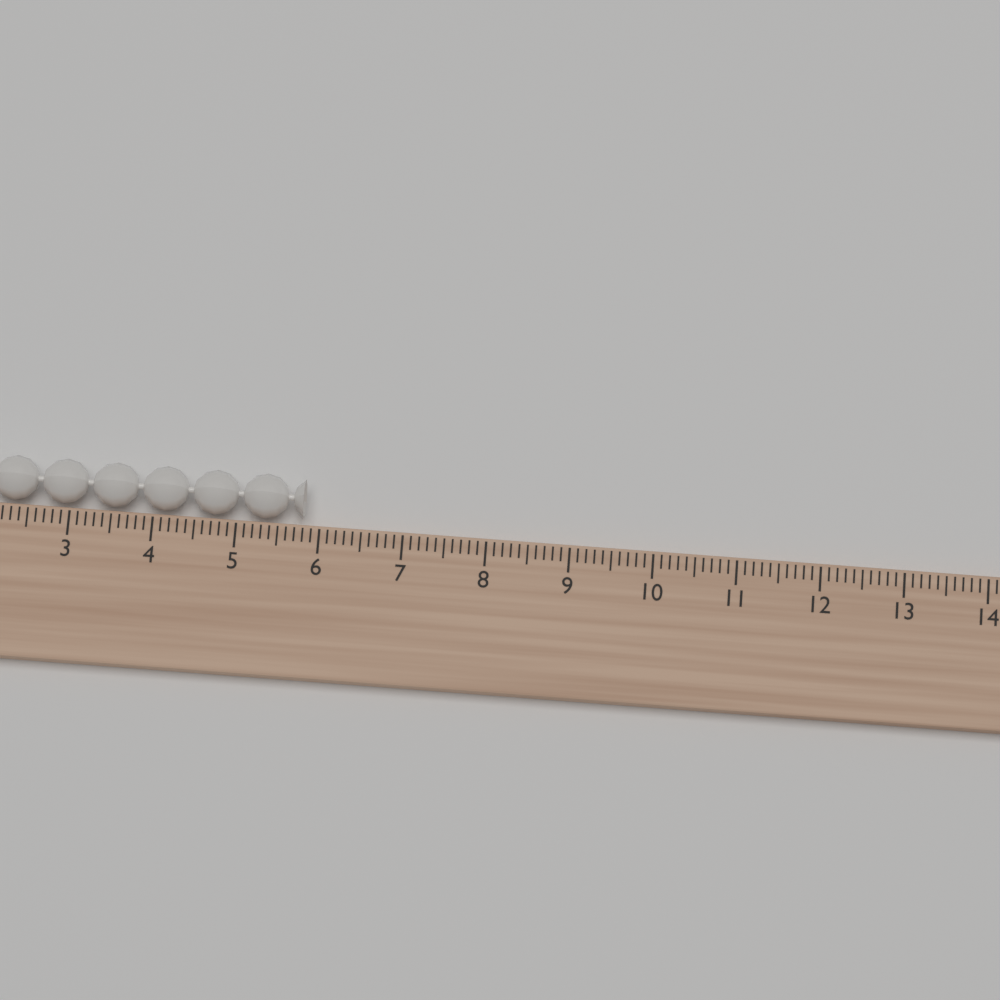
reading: 5.8 (no unit)
